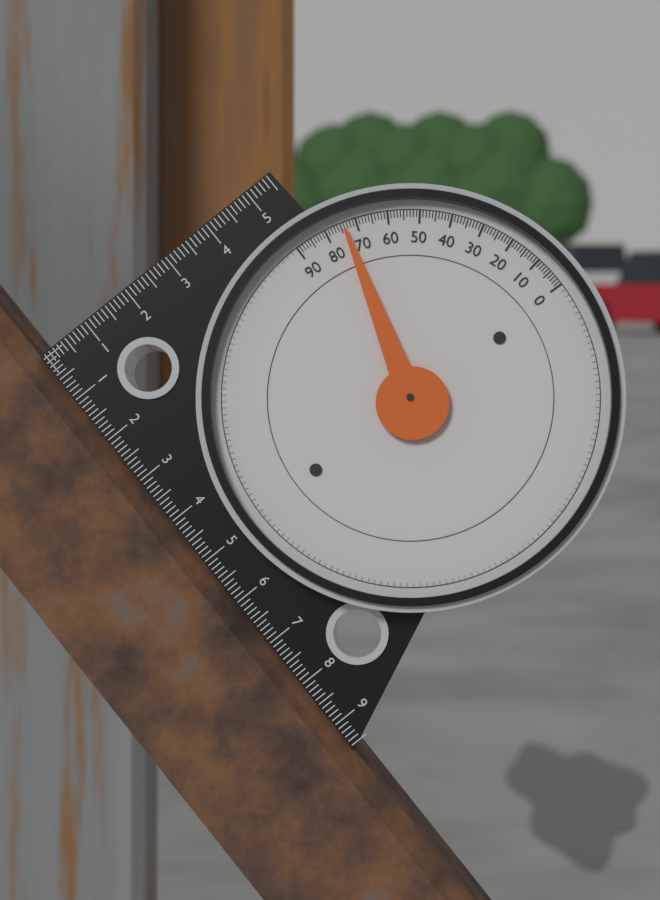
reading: 74 (no unit)
